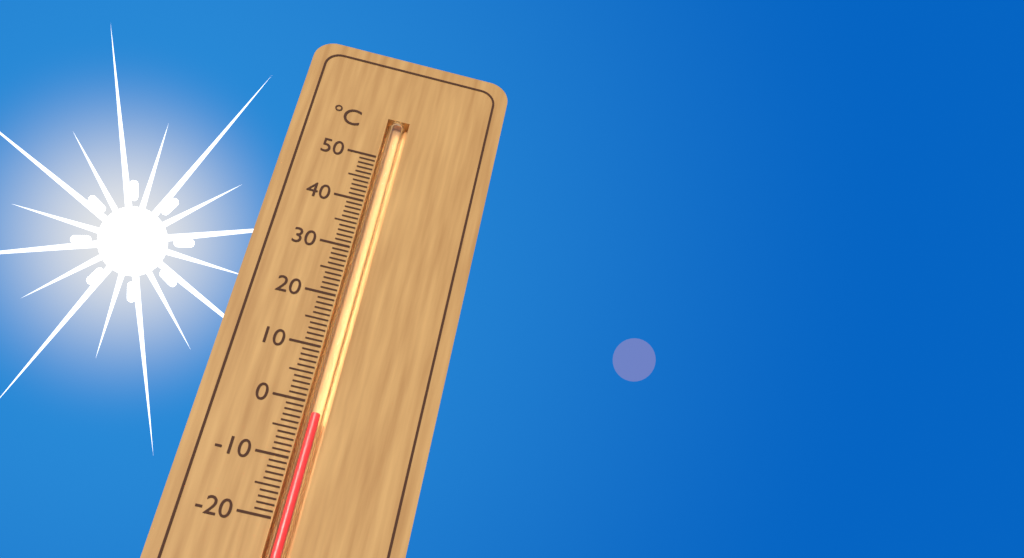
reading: -2 °C
